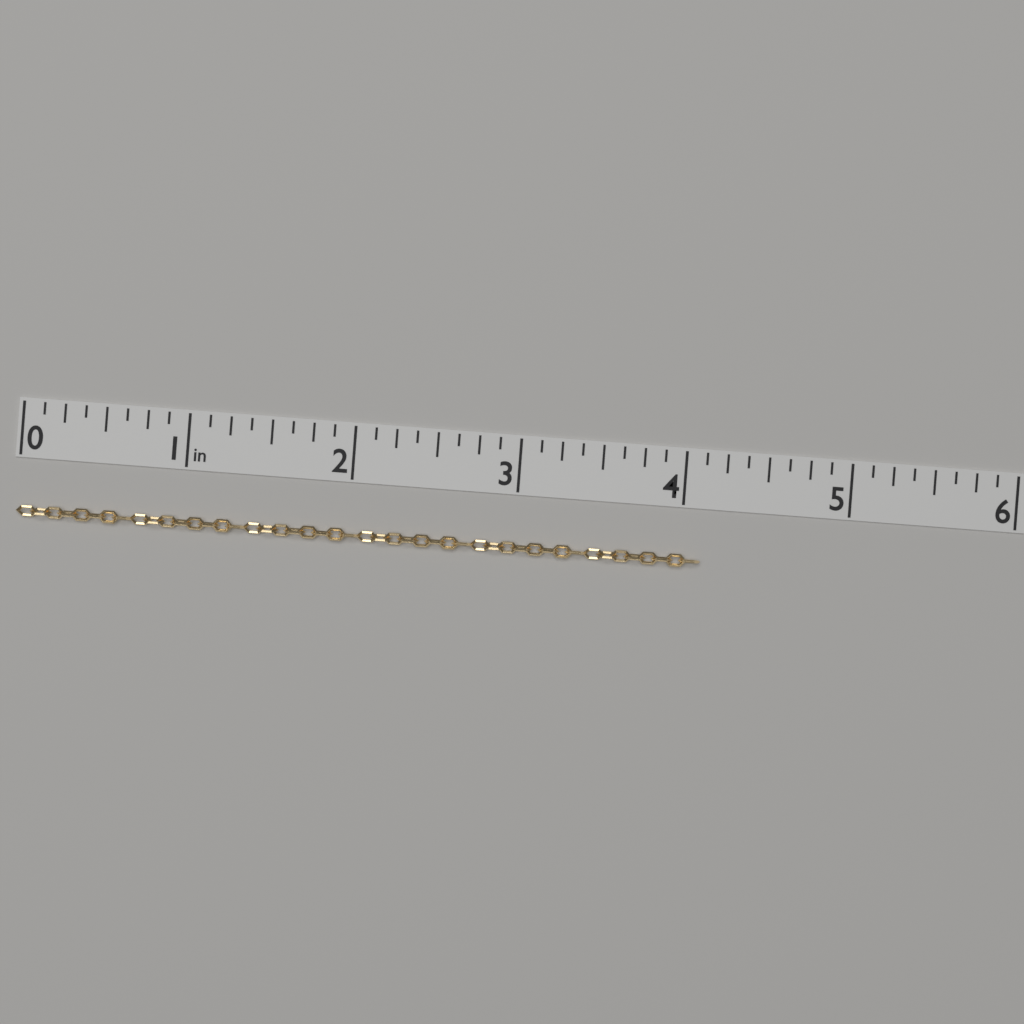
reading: 4.125 in
